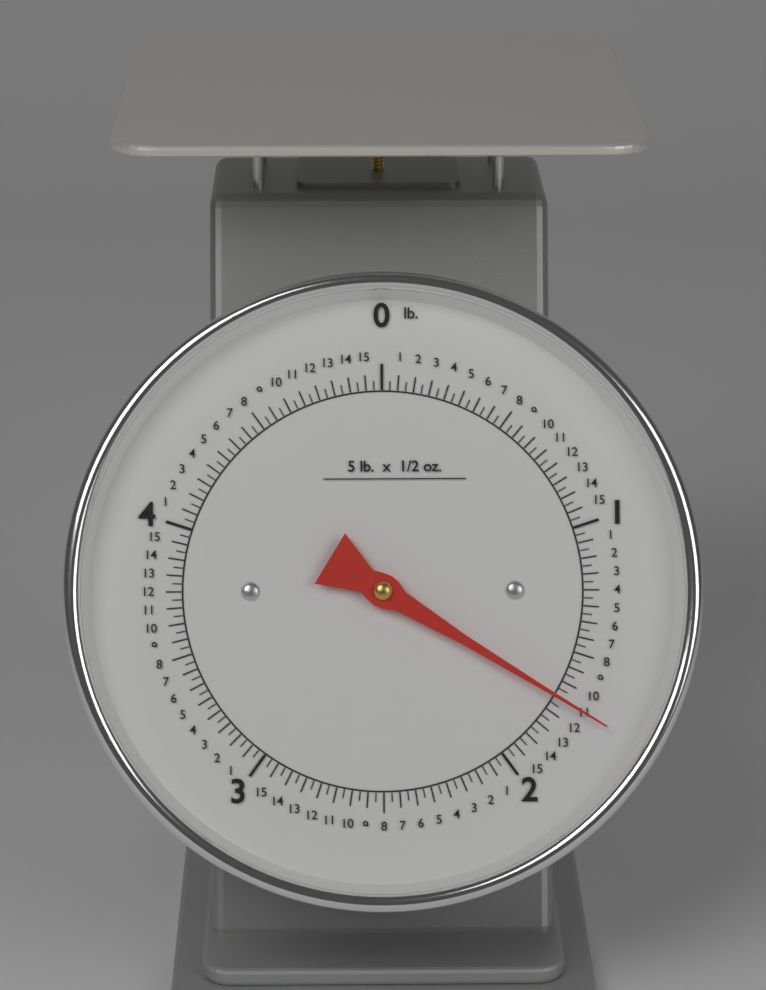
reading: 1.68750 lb
